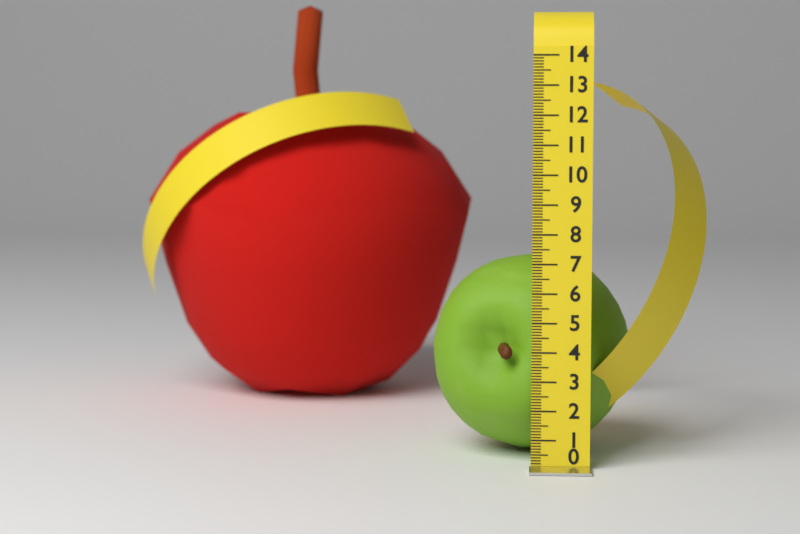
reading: 7.0 (no unit)
